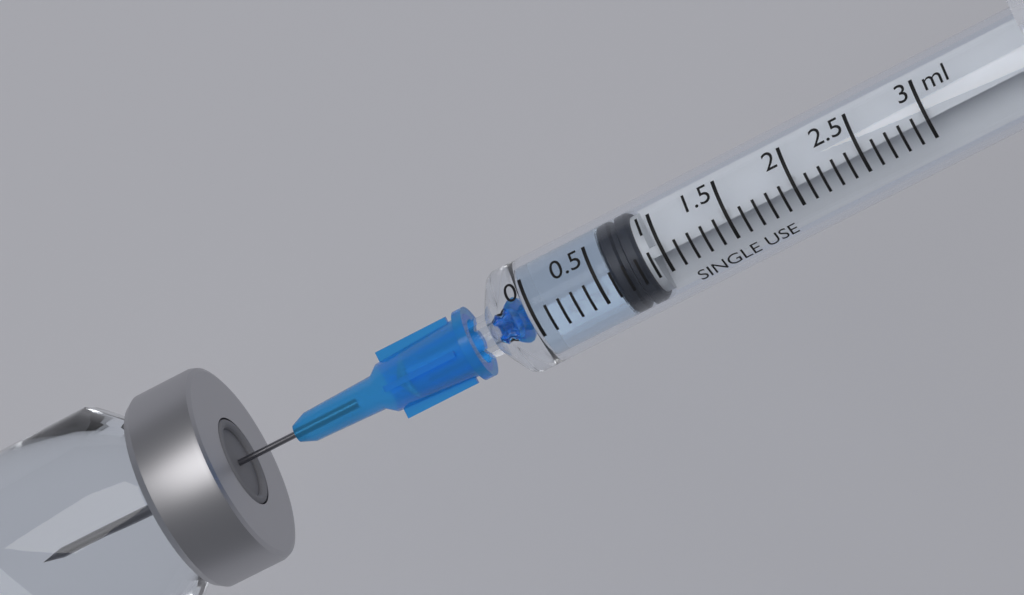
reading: 0.6 ml
